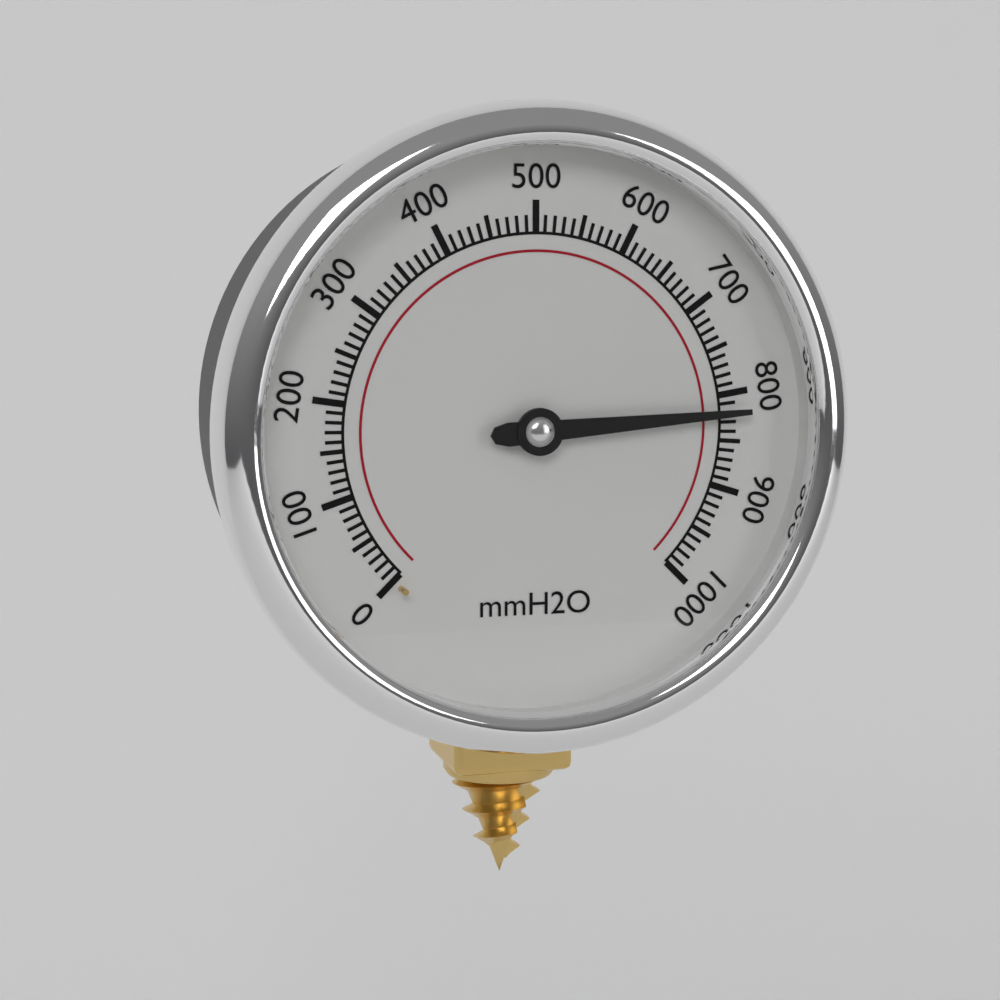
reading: 820 mmH2O
